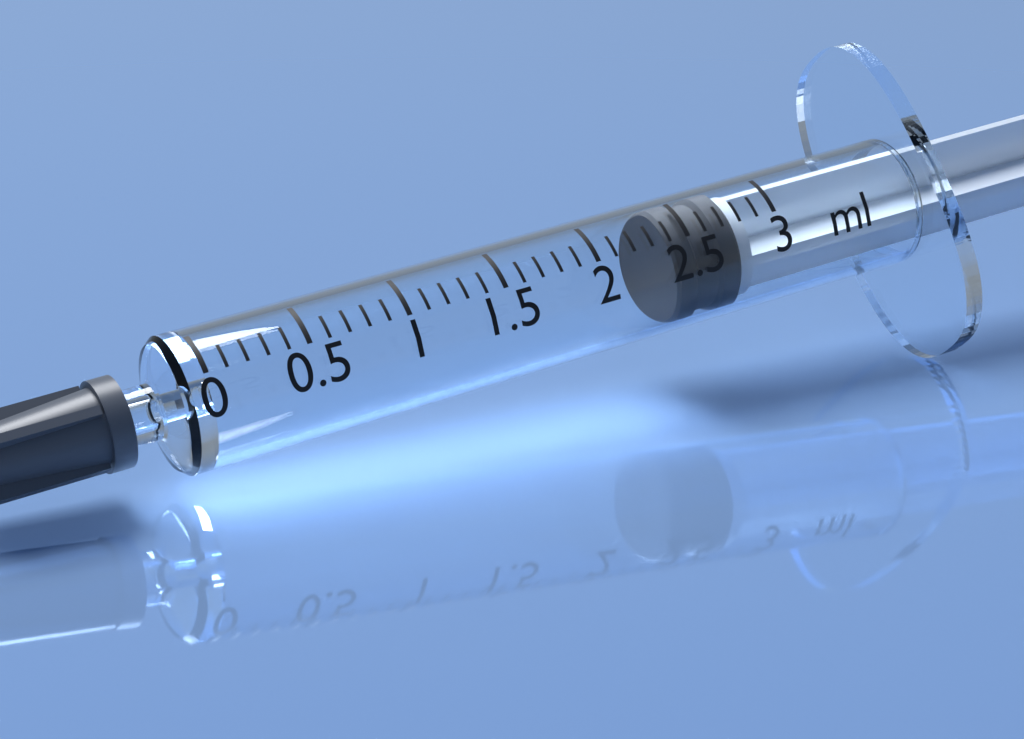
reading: 2.4 ml
